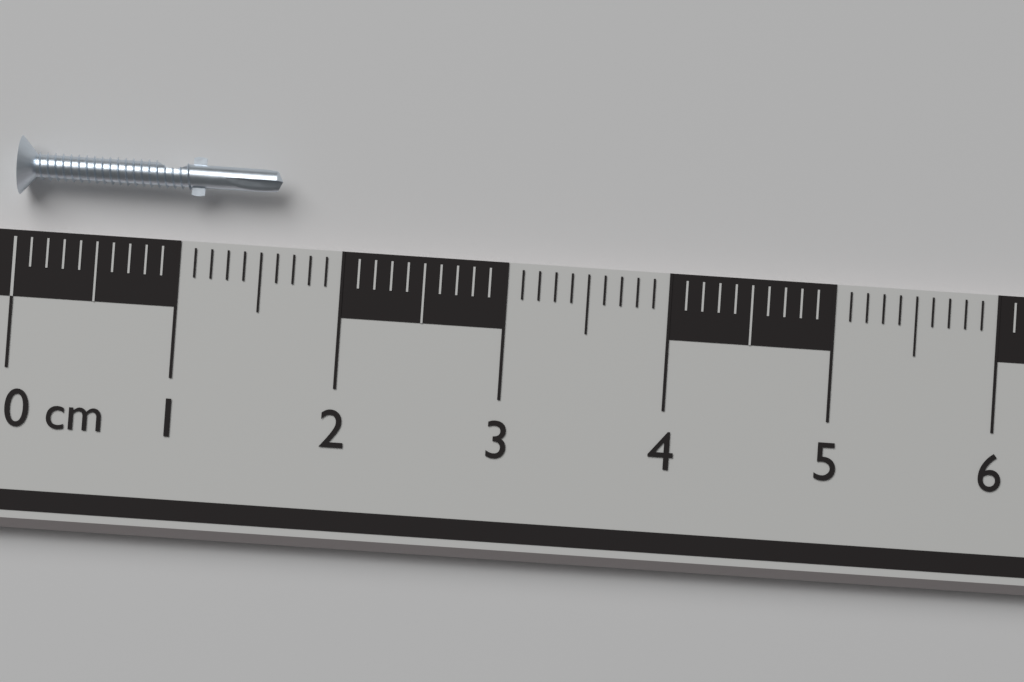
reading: 1.6 cm
